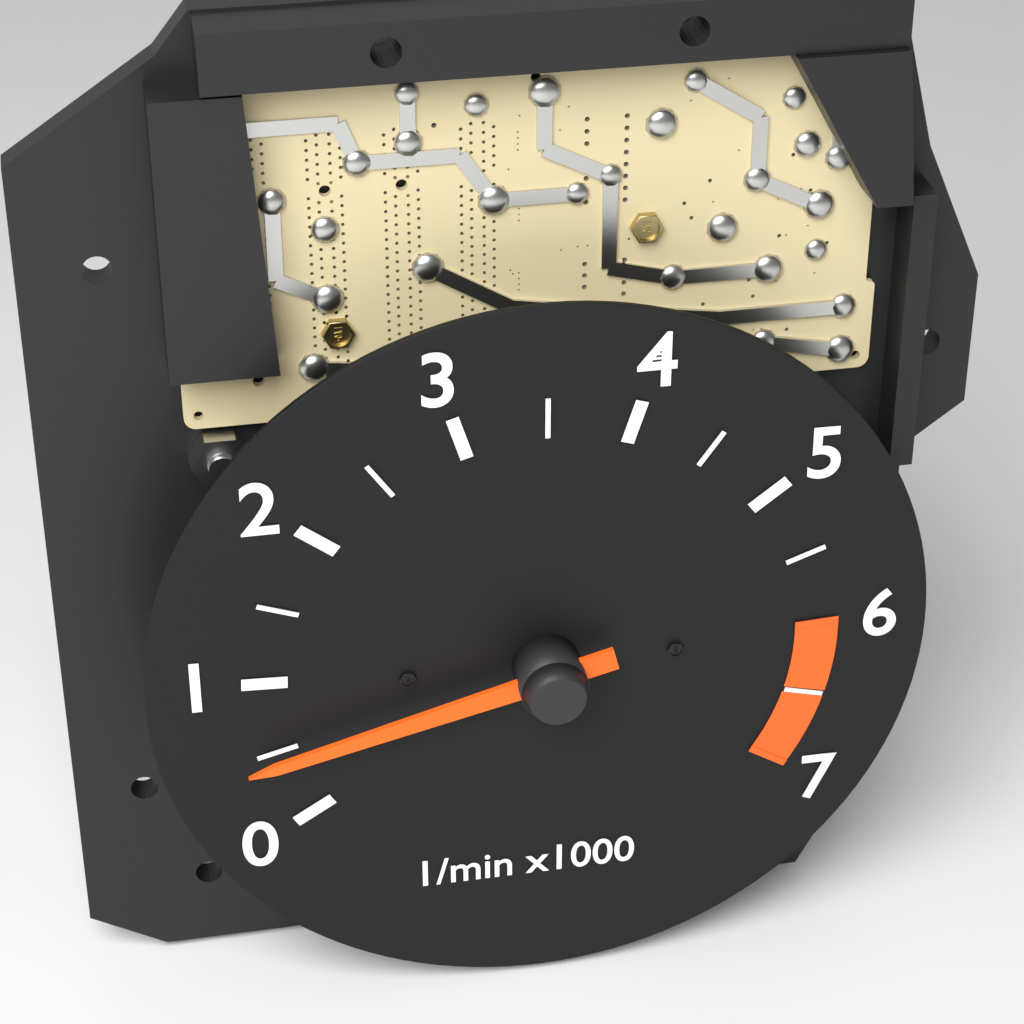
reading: 500 1/min
